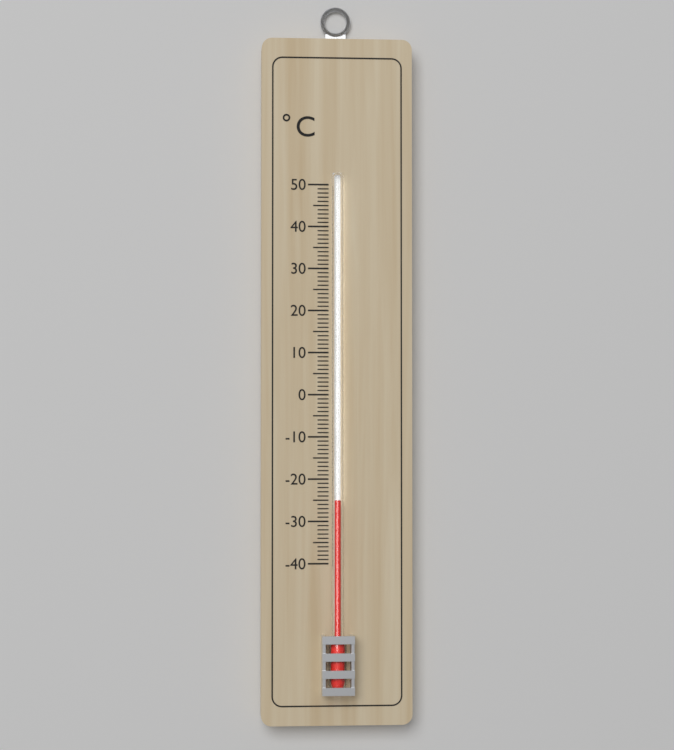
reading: -25 °C
